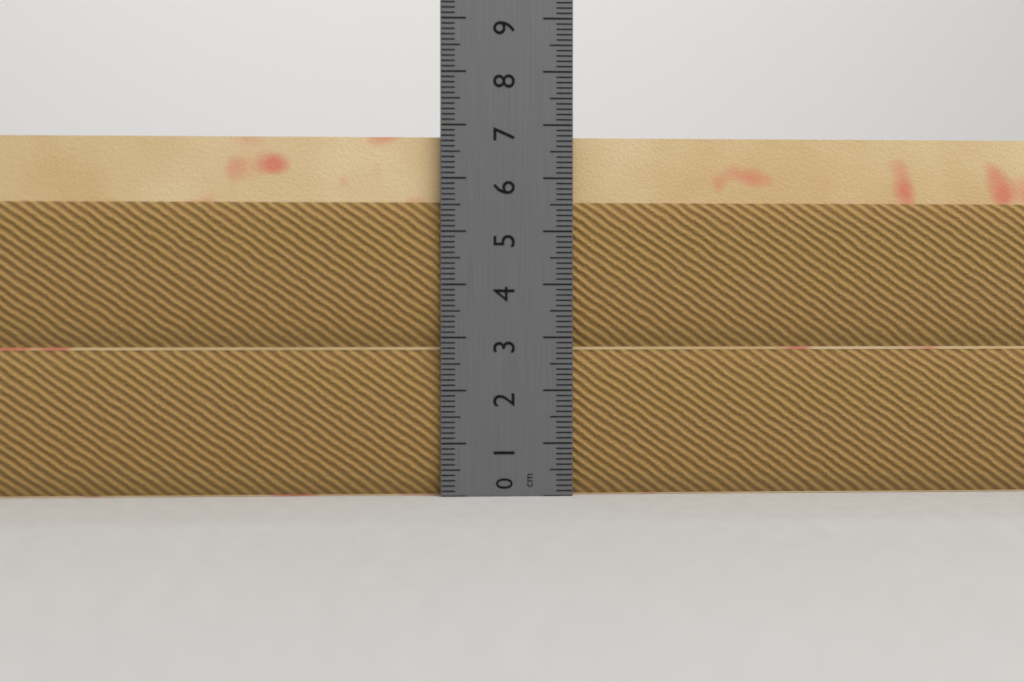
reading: 6.8 cm
